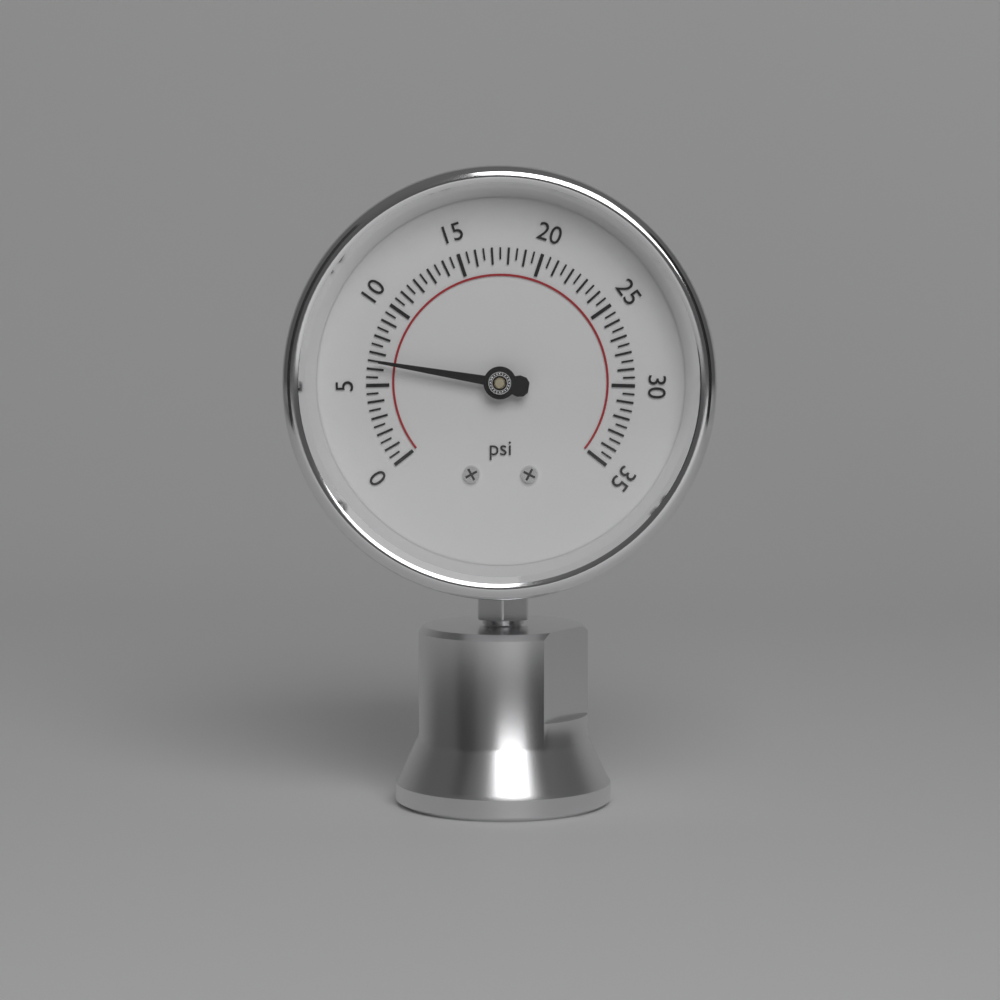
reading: 6.5 psi
